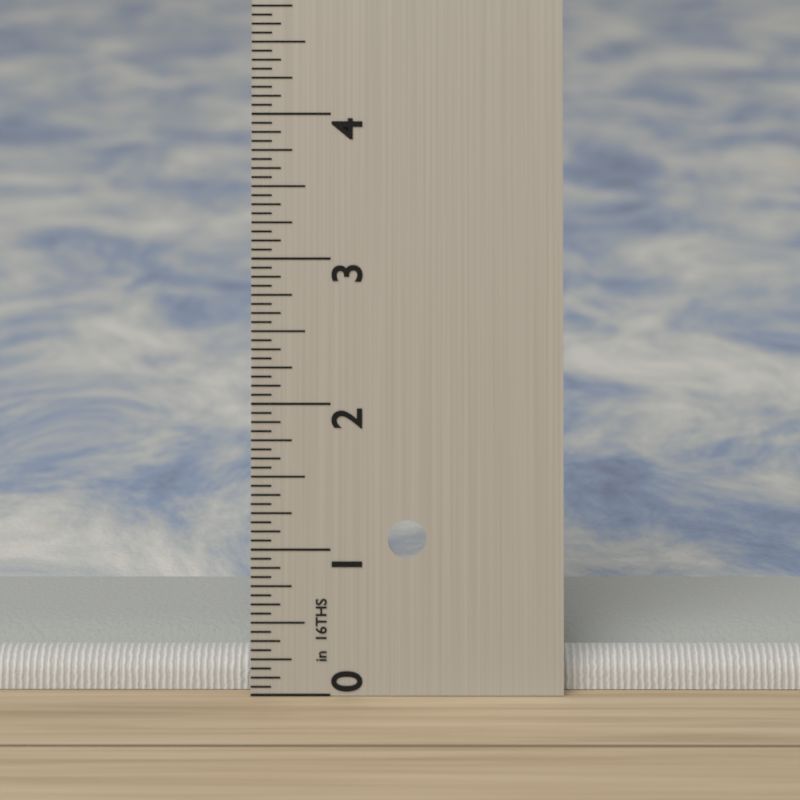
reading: 0.3125 in
